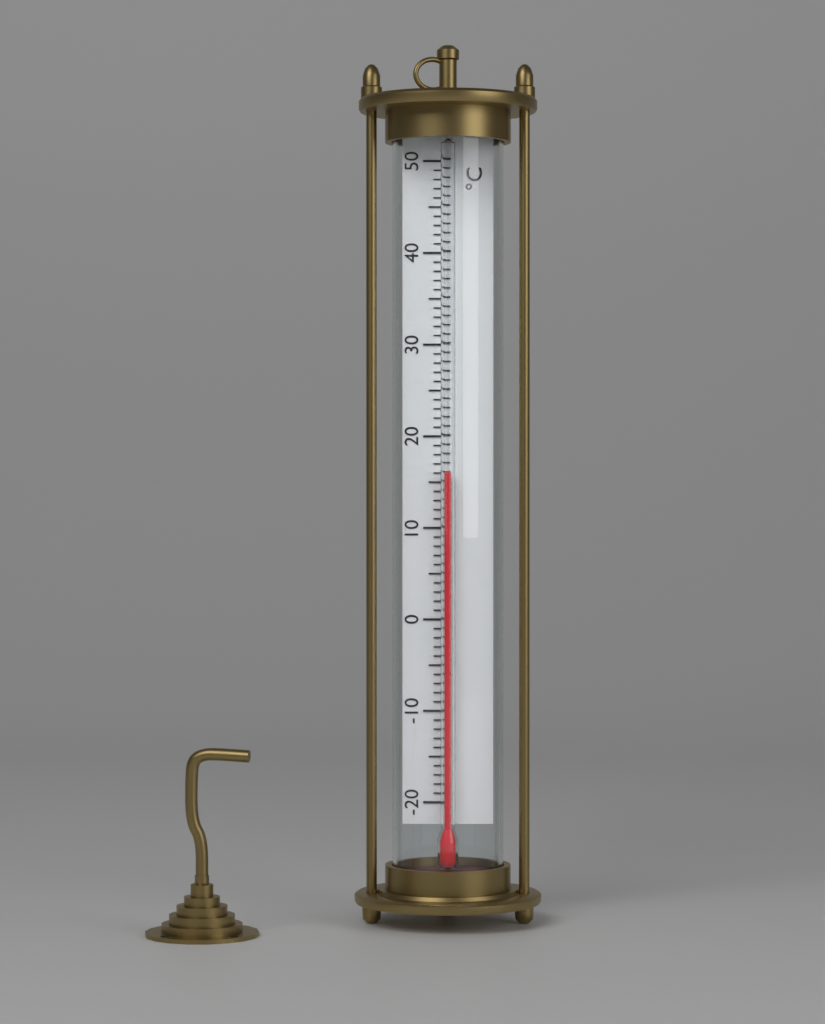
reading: 16 °C
